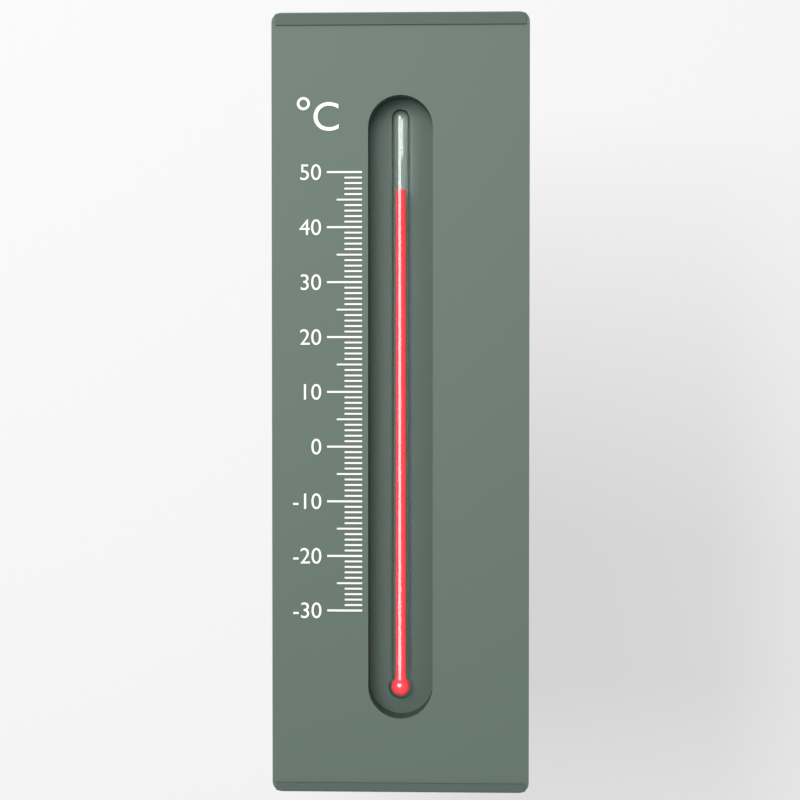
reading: 47 °C
